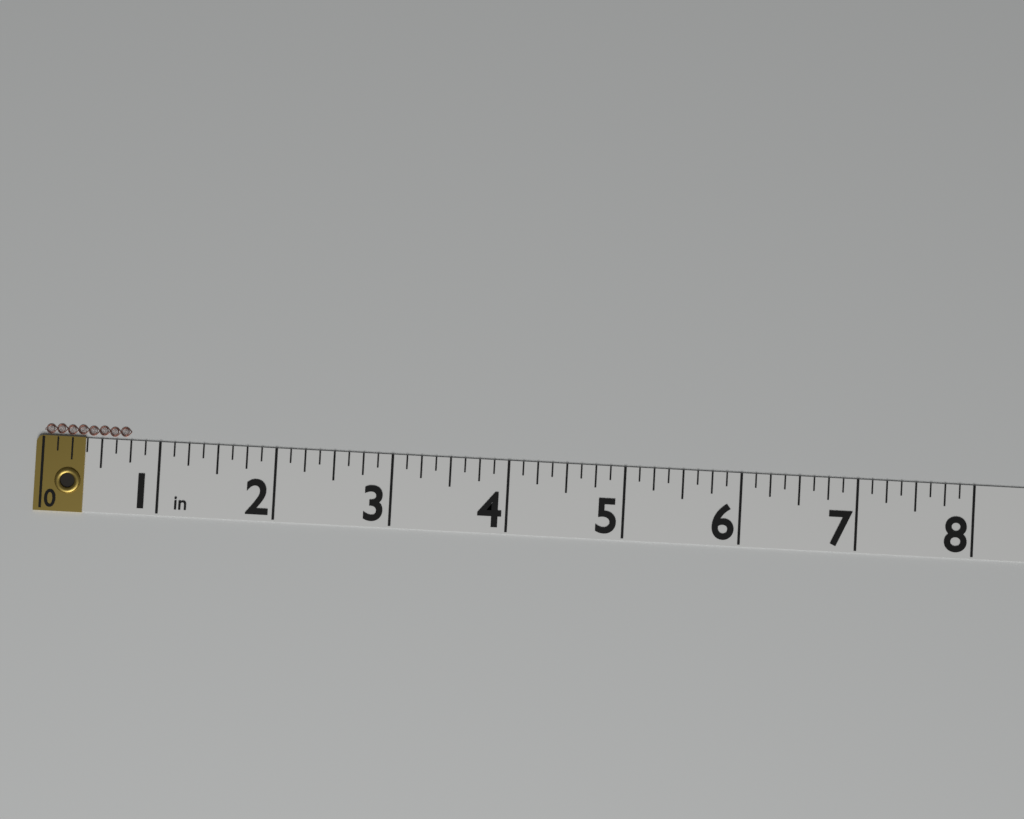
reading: 0.750 in
